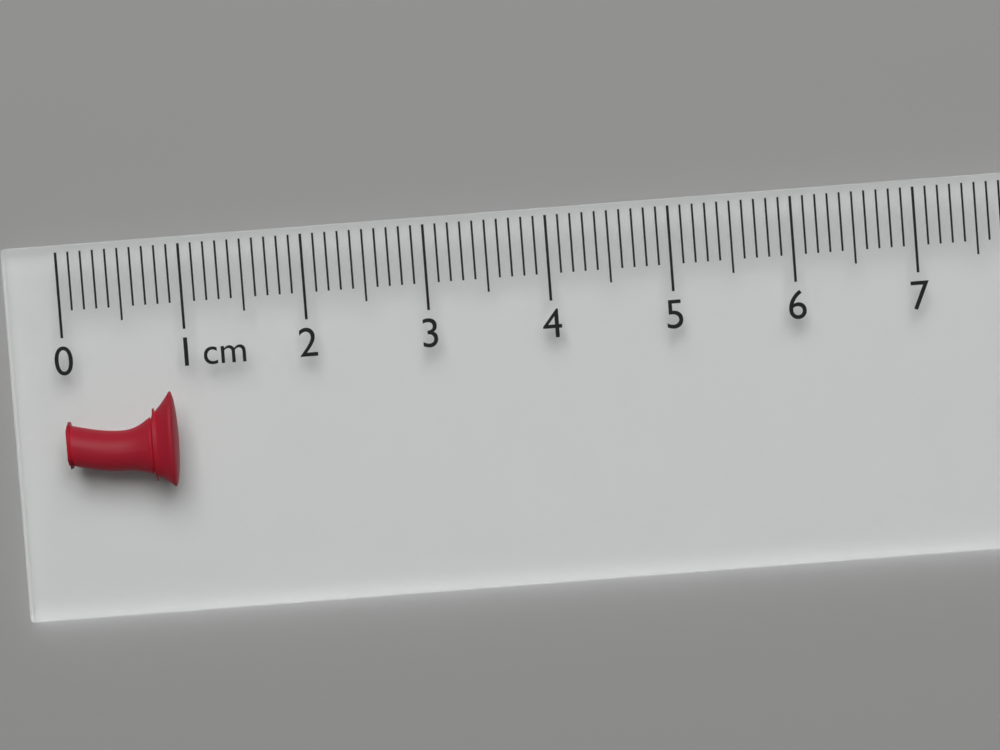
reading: 0.9 cm
